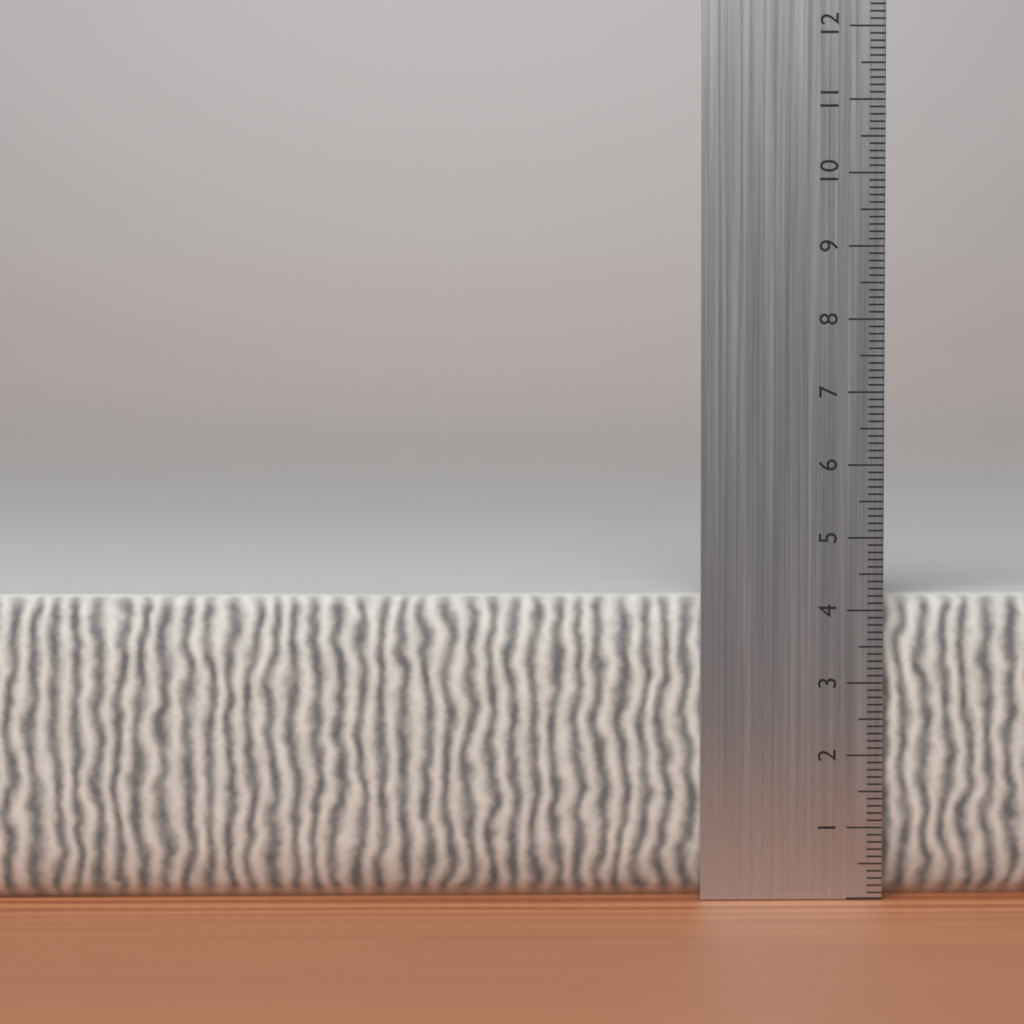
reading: 4.2 cm
